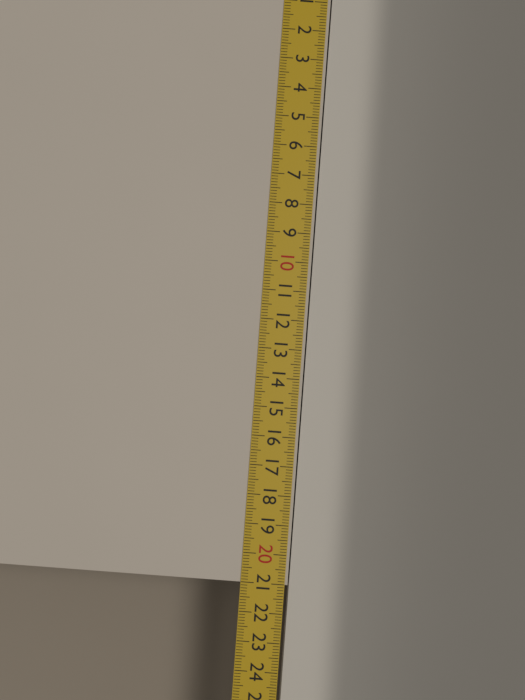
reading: 21.0 cm
